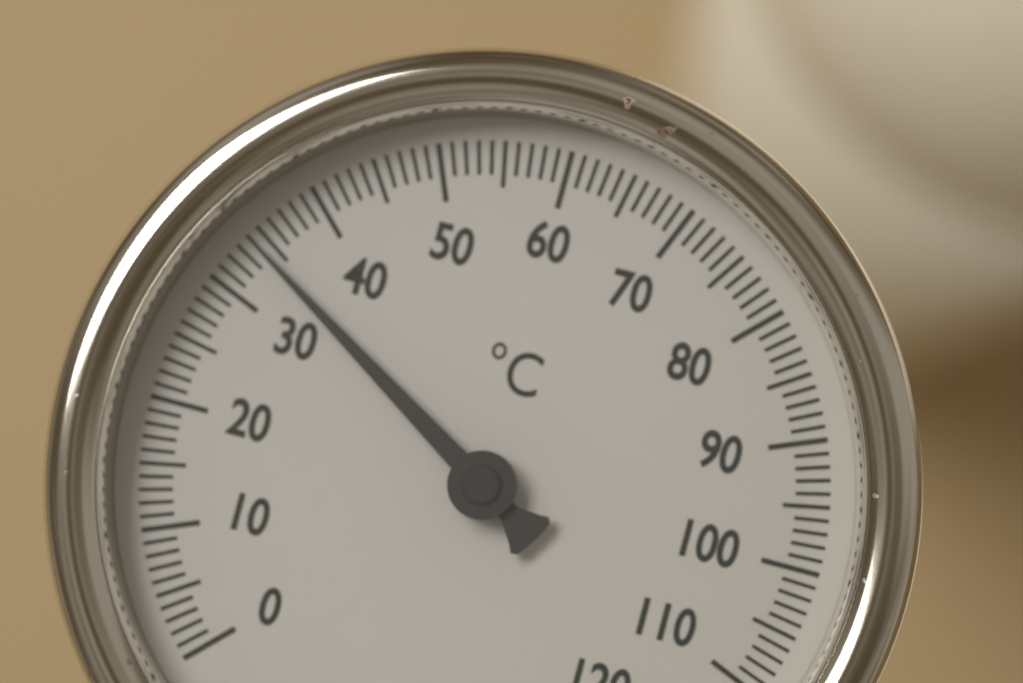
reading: 34 °C
